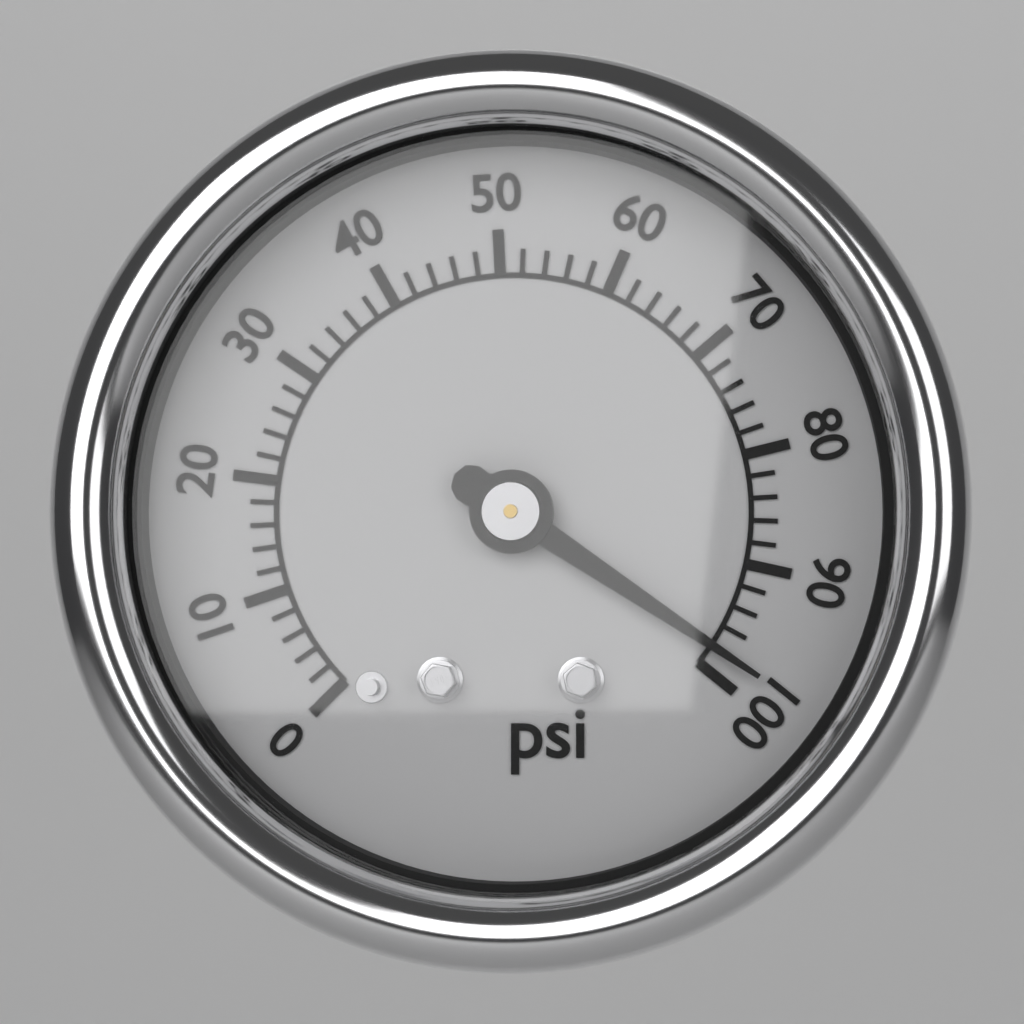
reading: 98 psi
